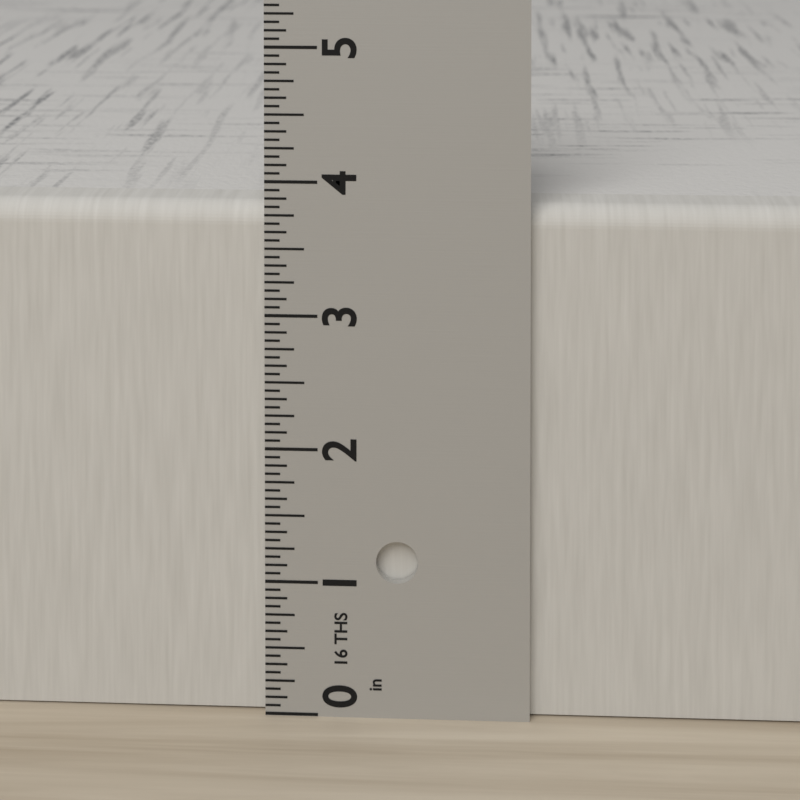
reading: 3.8125 in
